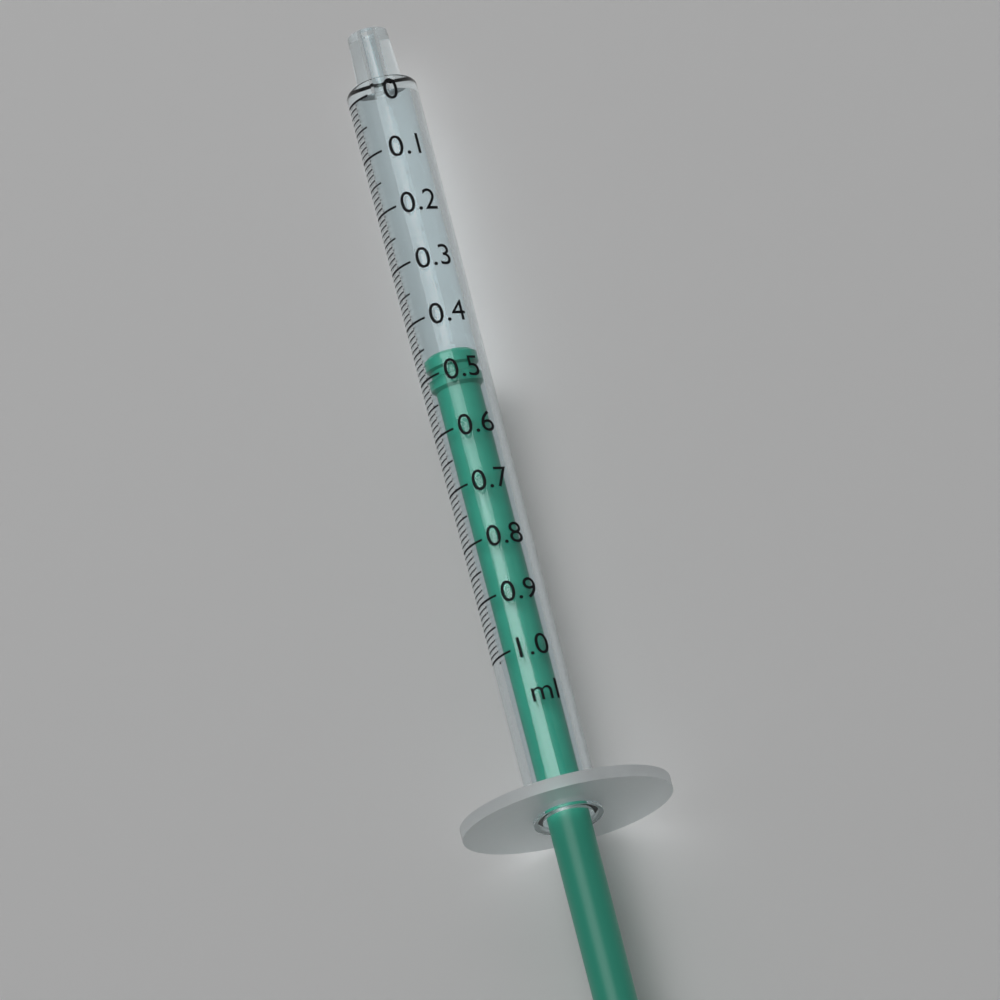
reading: 0.46 ml
